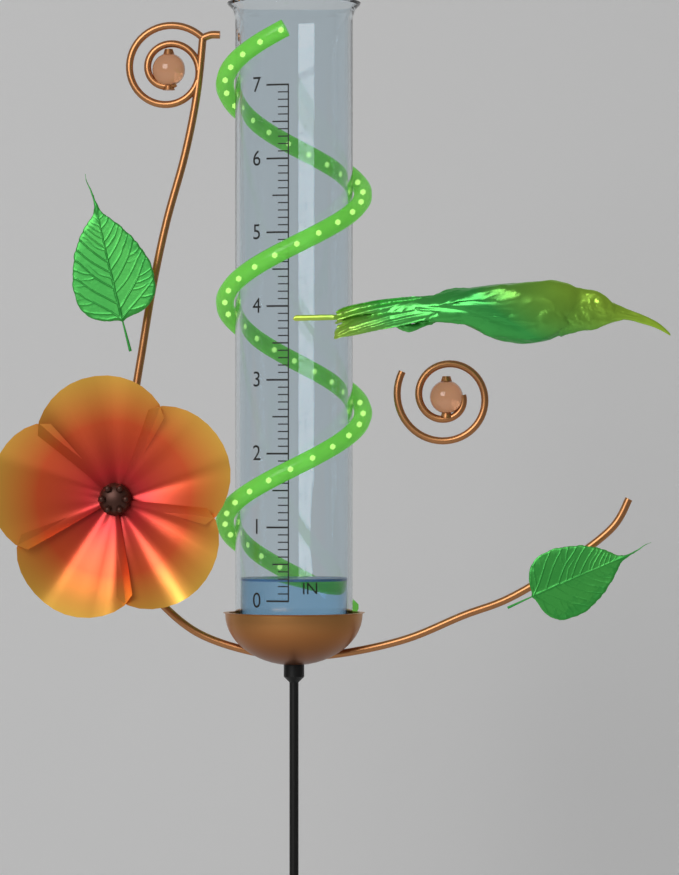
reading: 0.3 in
